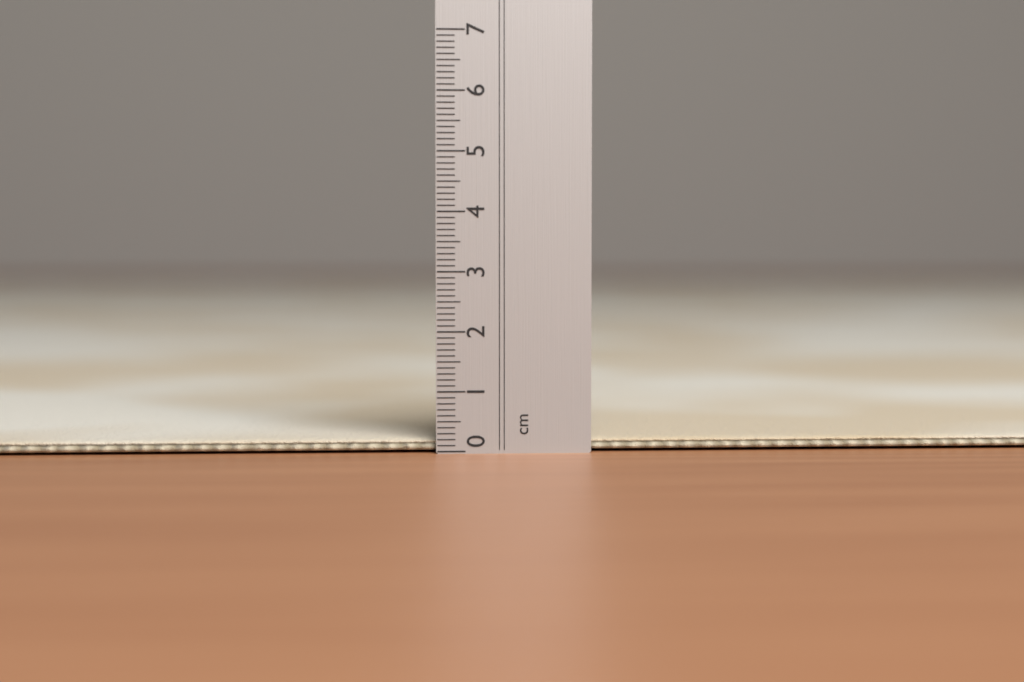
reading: 0.2 cm
